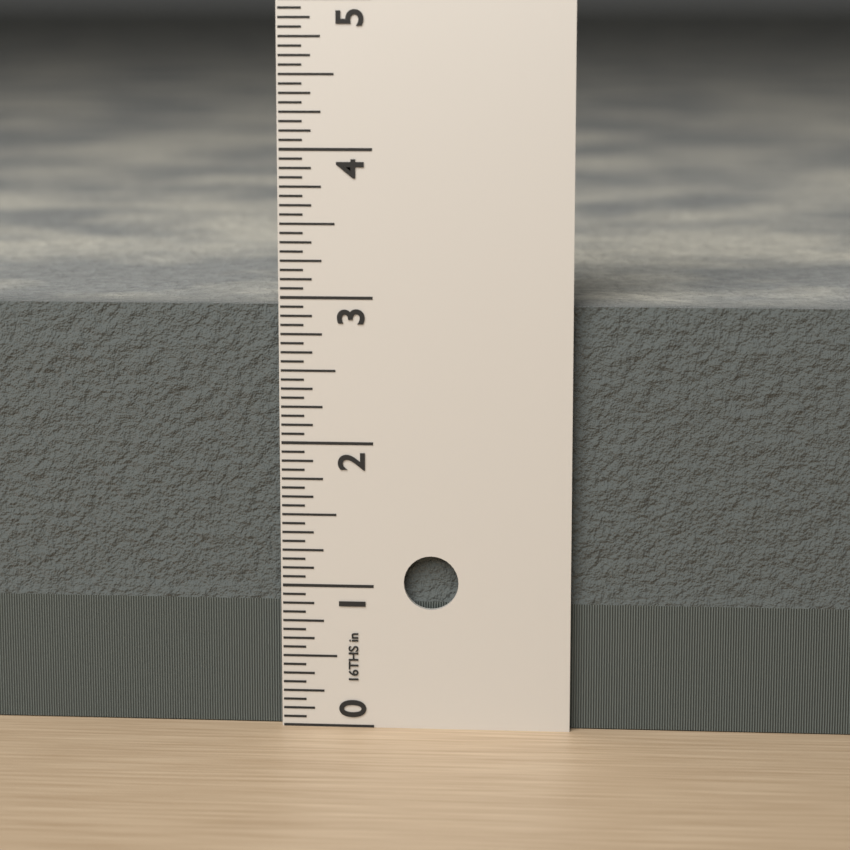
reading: 2.9375 in
